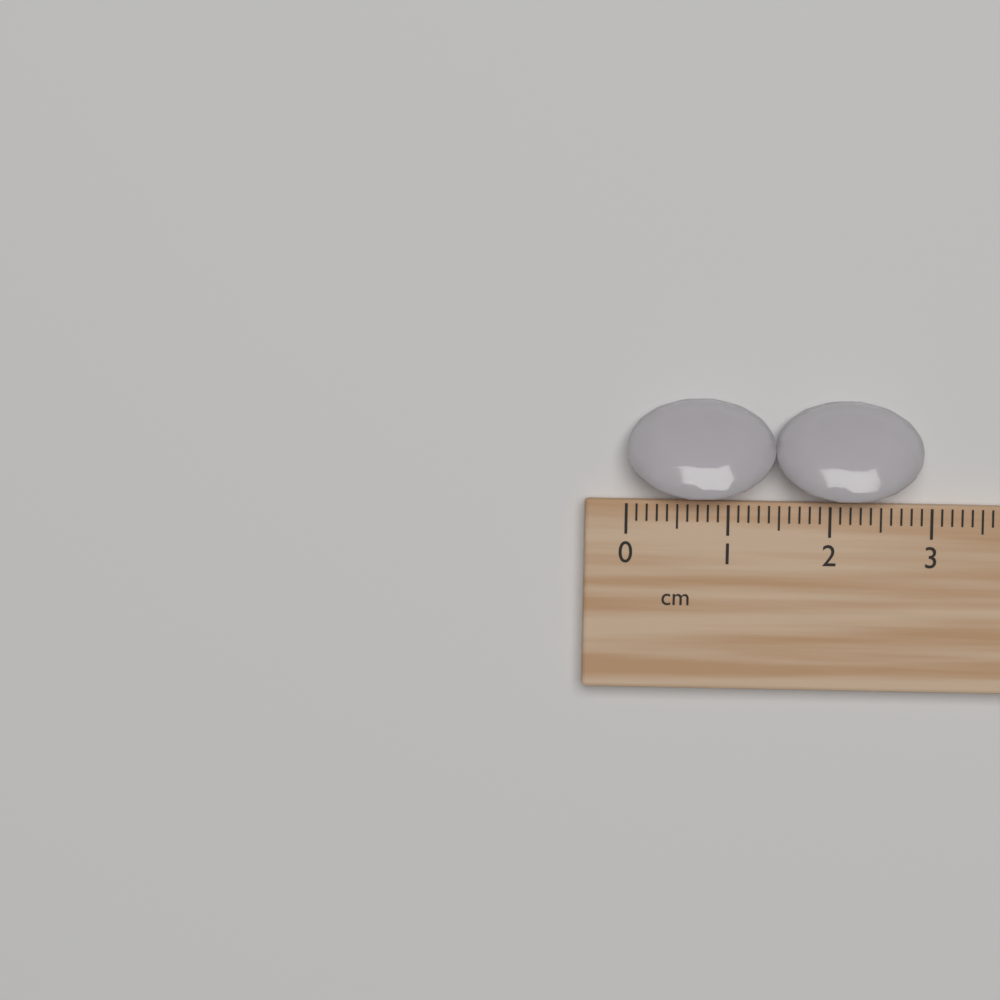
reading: 2.9 cm
